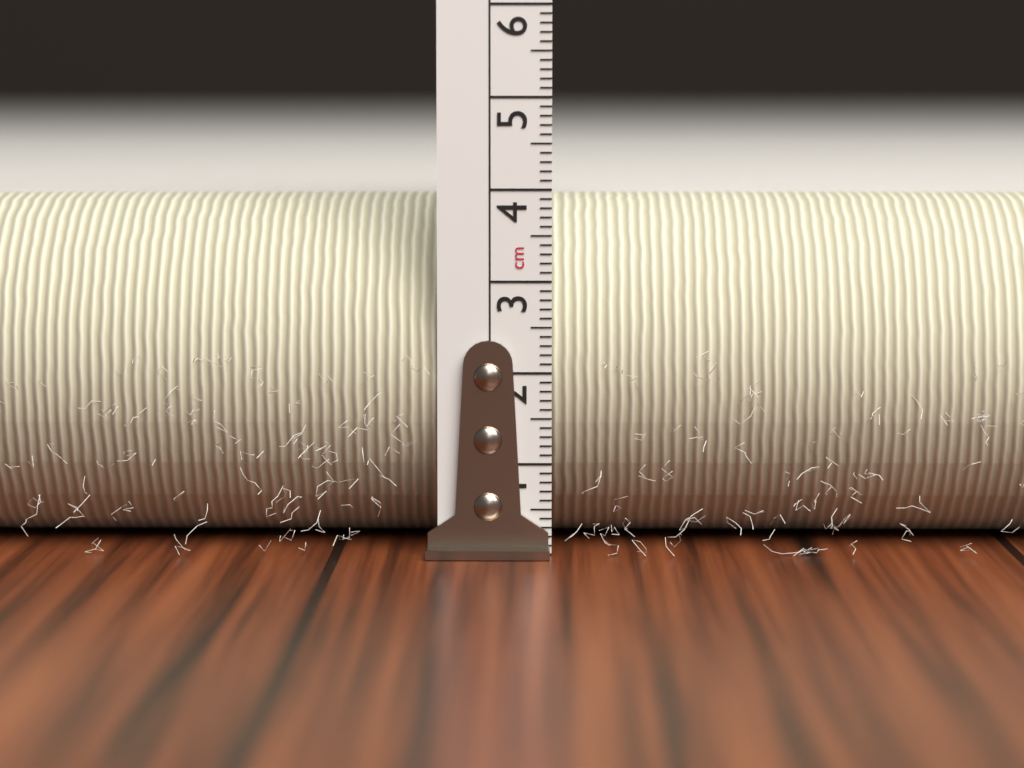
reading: 3.9 cm
